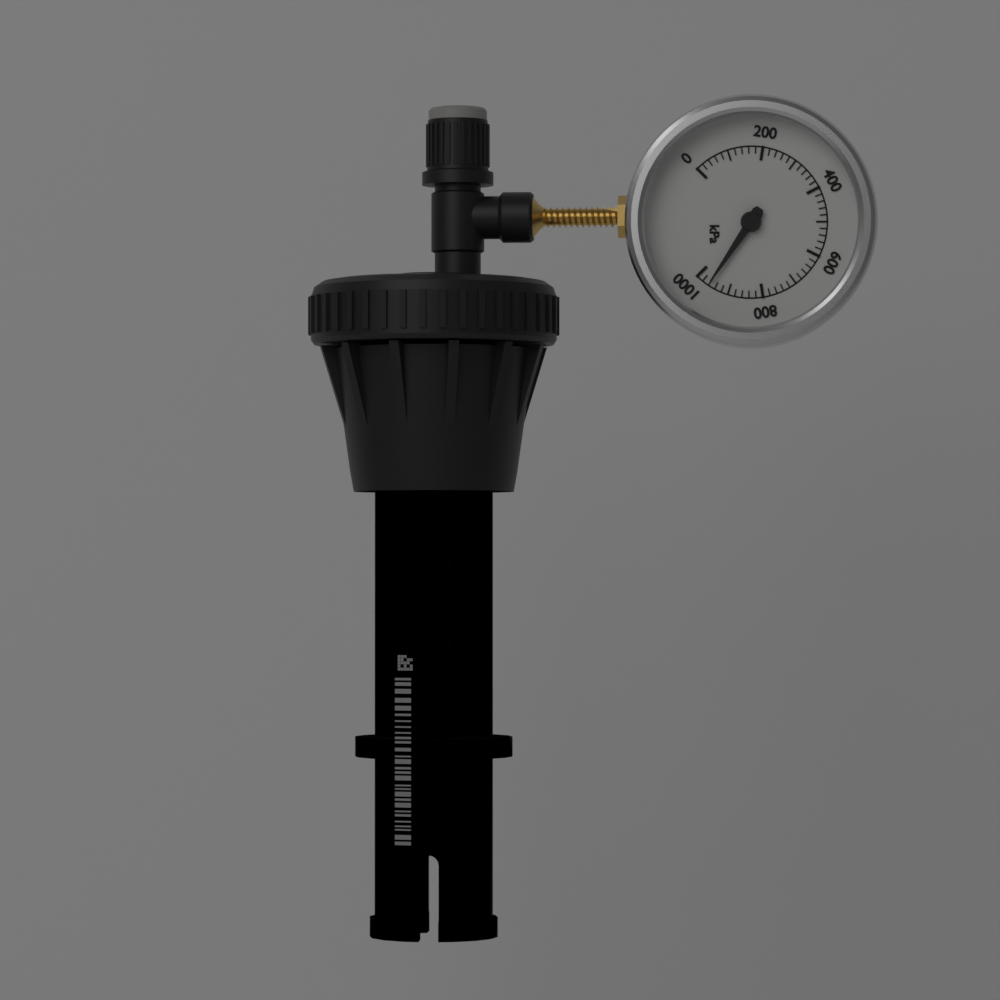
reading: 960 kPa
